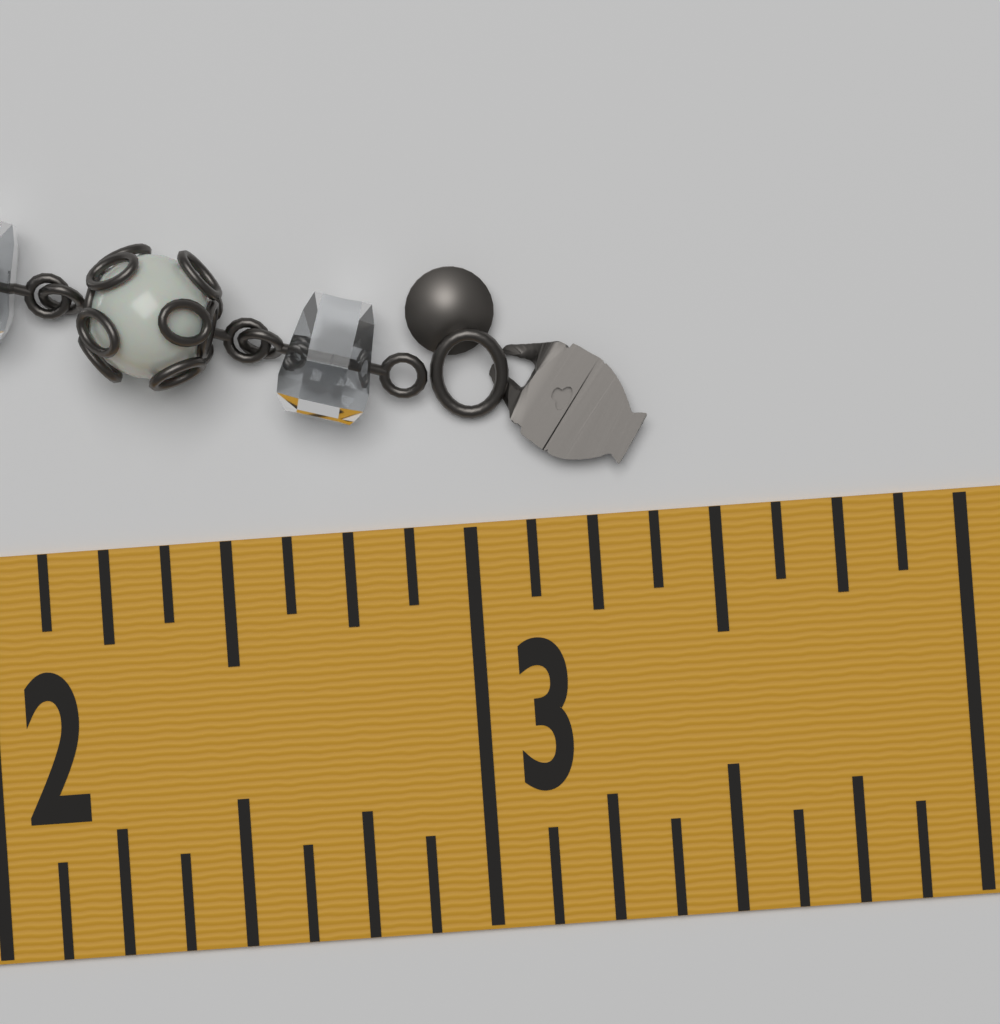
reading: 3.375 in
